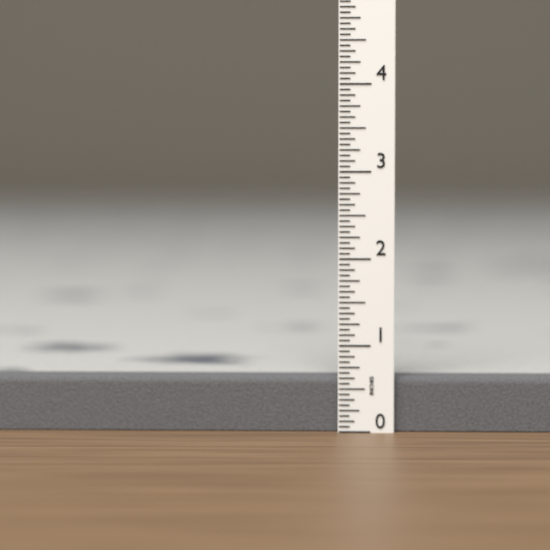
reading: 0.6250 in
